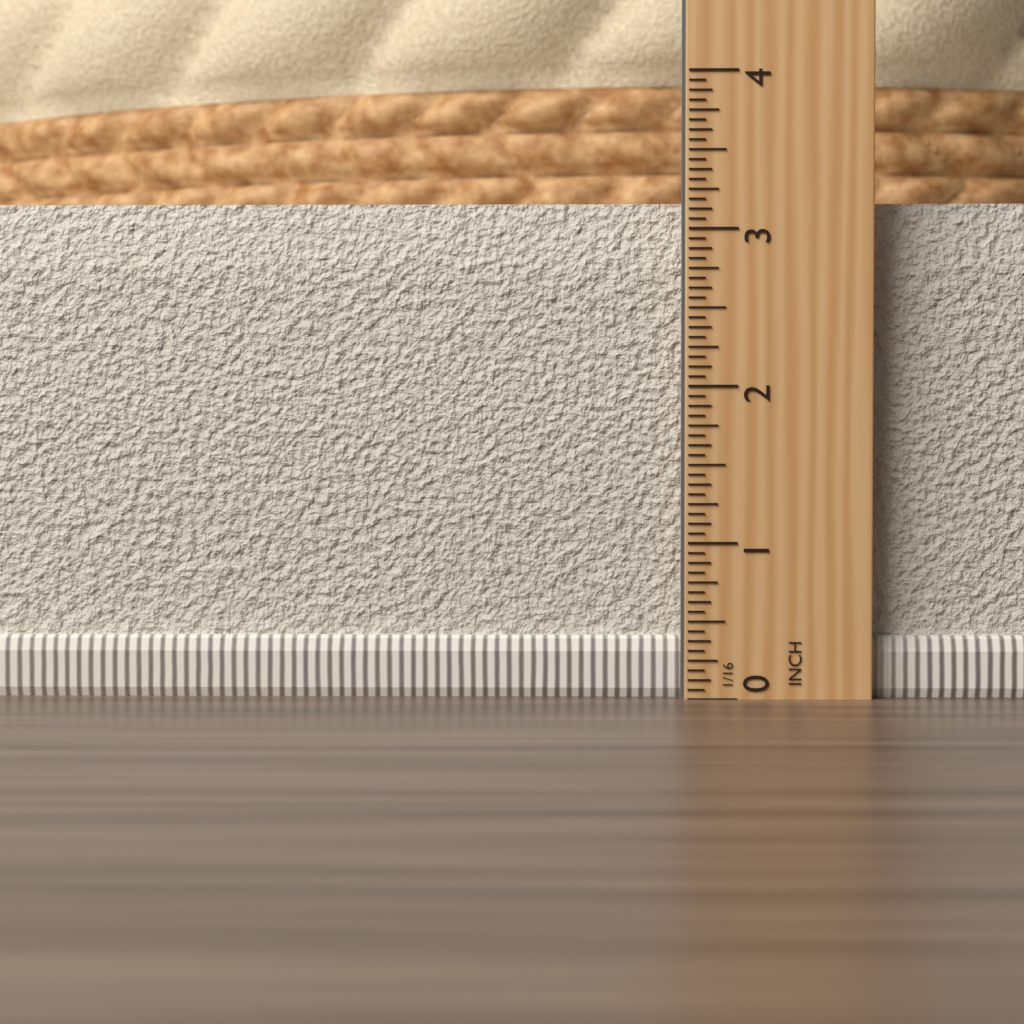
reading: 3.1875 in
